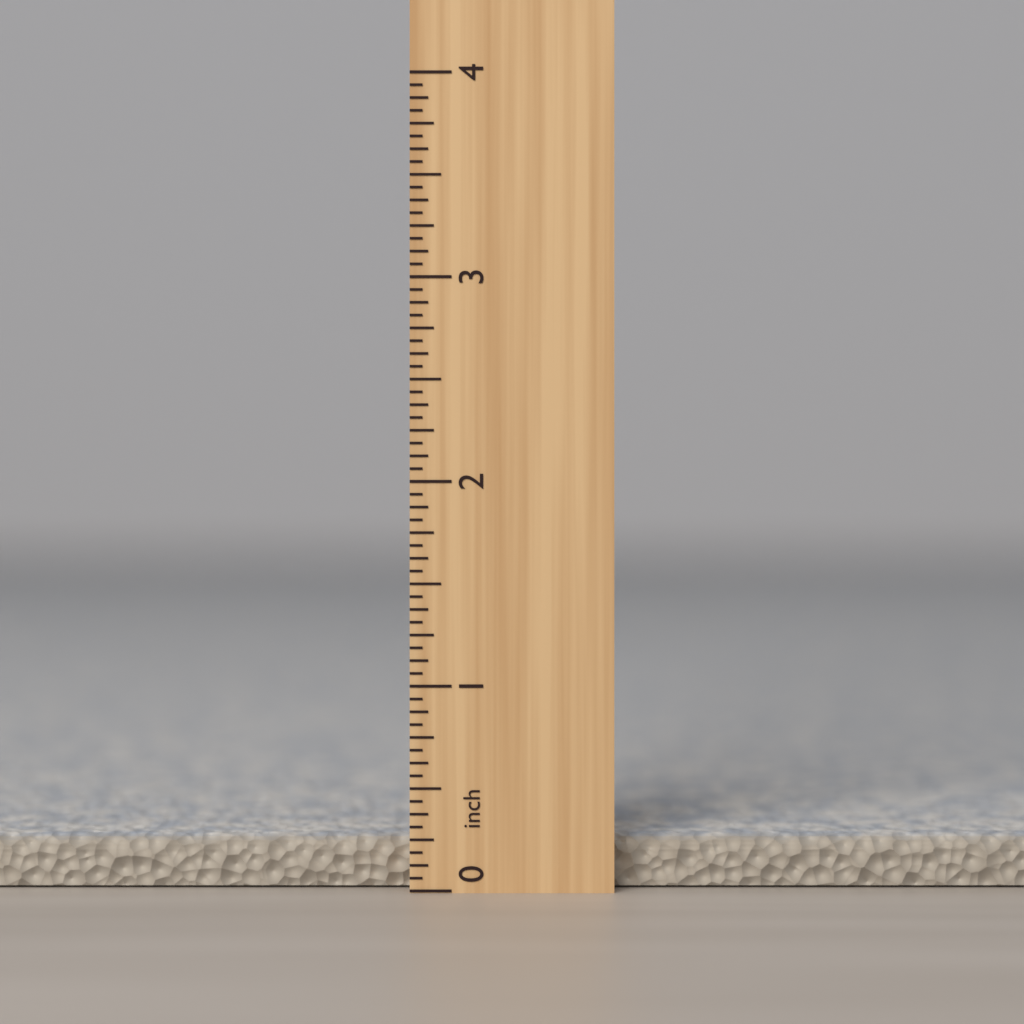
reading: 0.2500 inch
